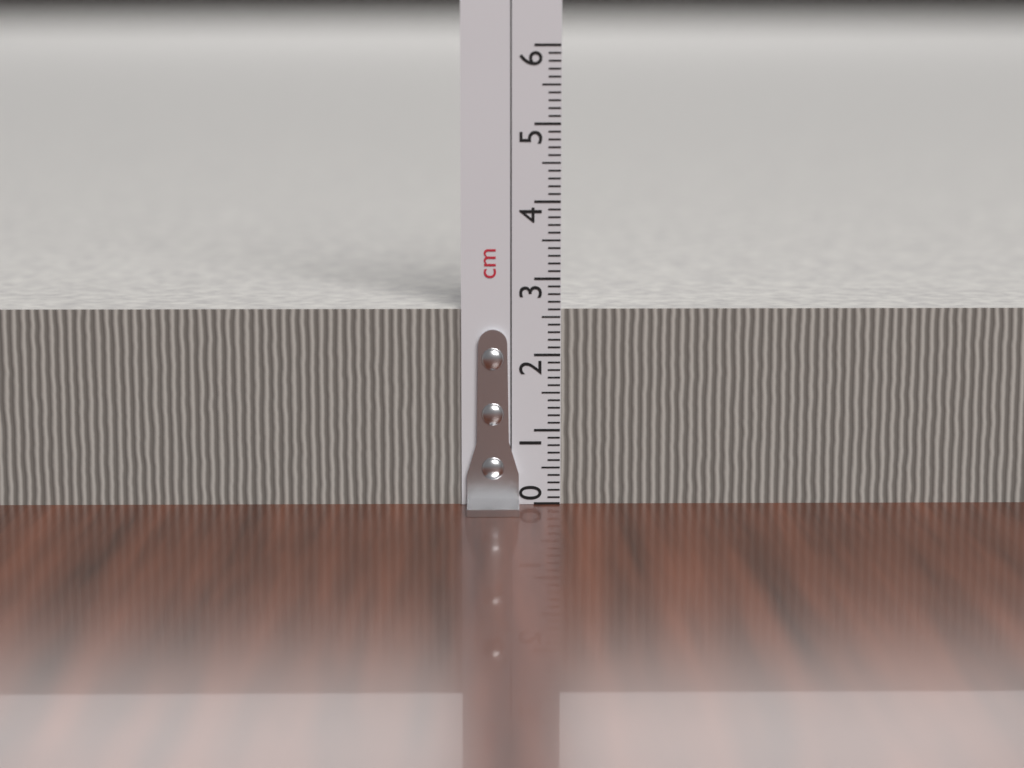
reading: 2.6 cm
